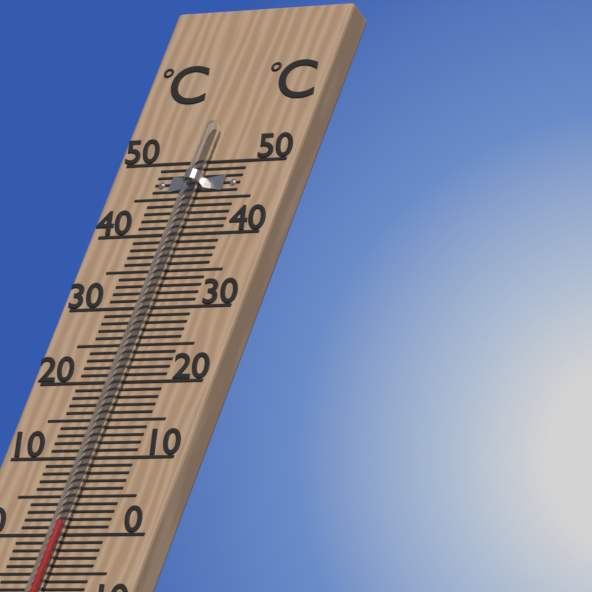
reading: 1 °C
